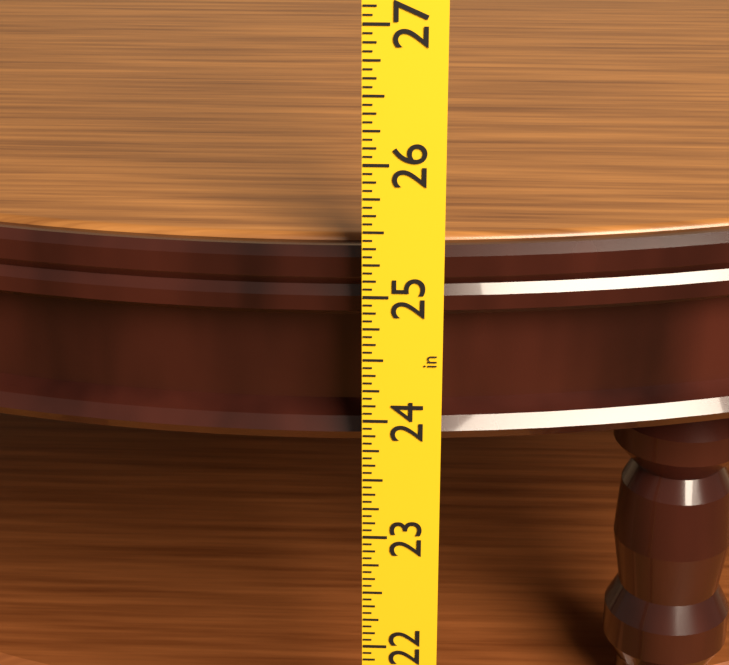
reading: 25.3125 in
